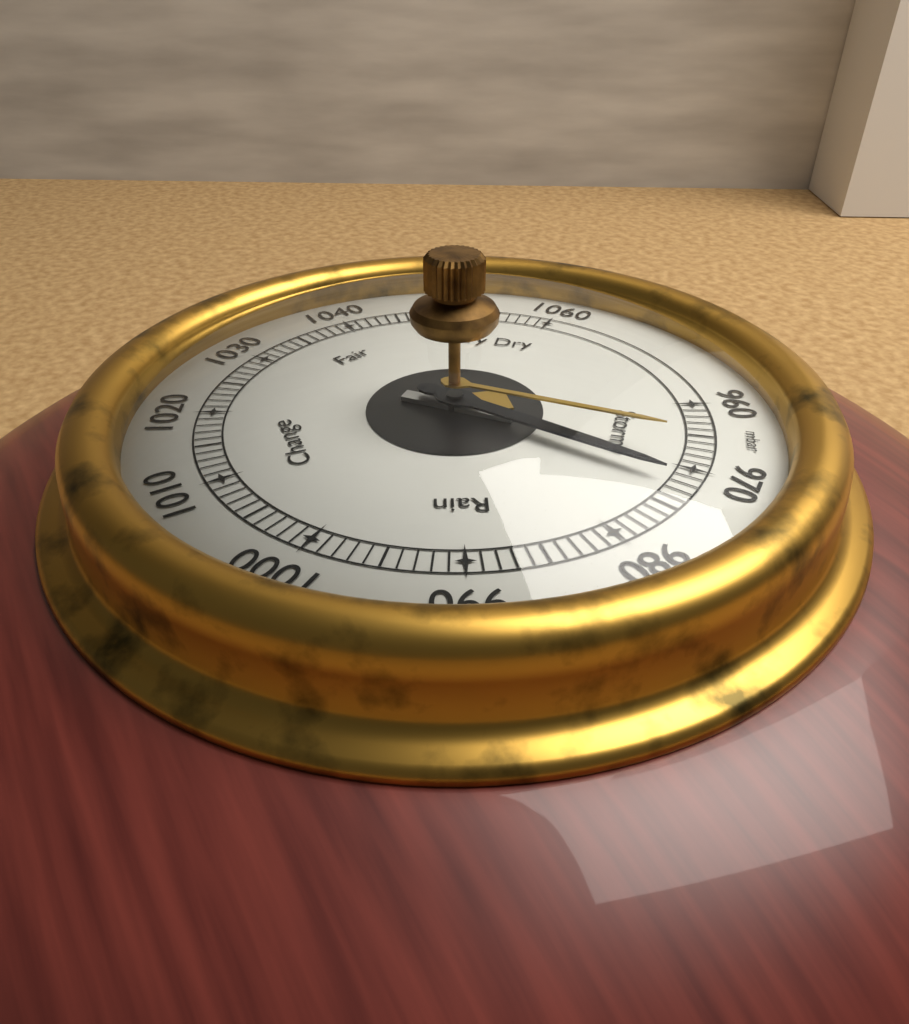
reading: 972 mbar
